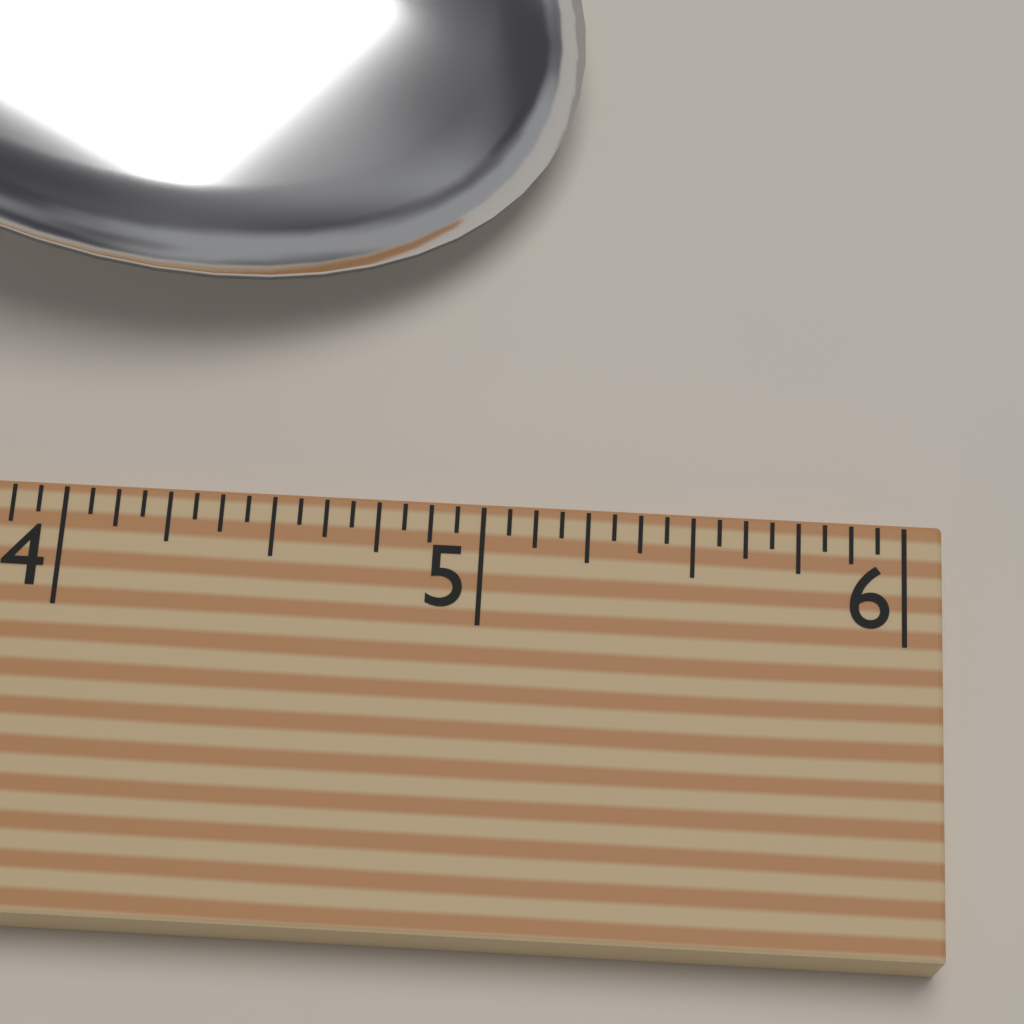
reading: 5.1875 (no unit)
